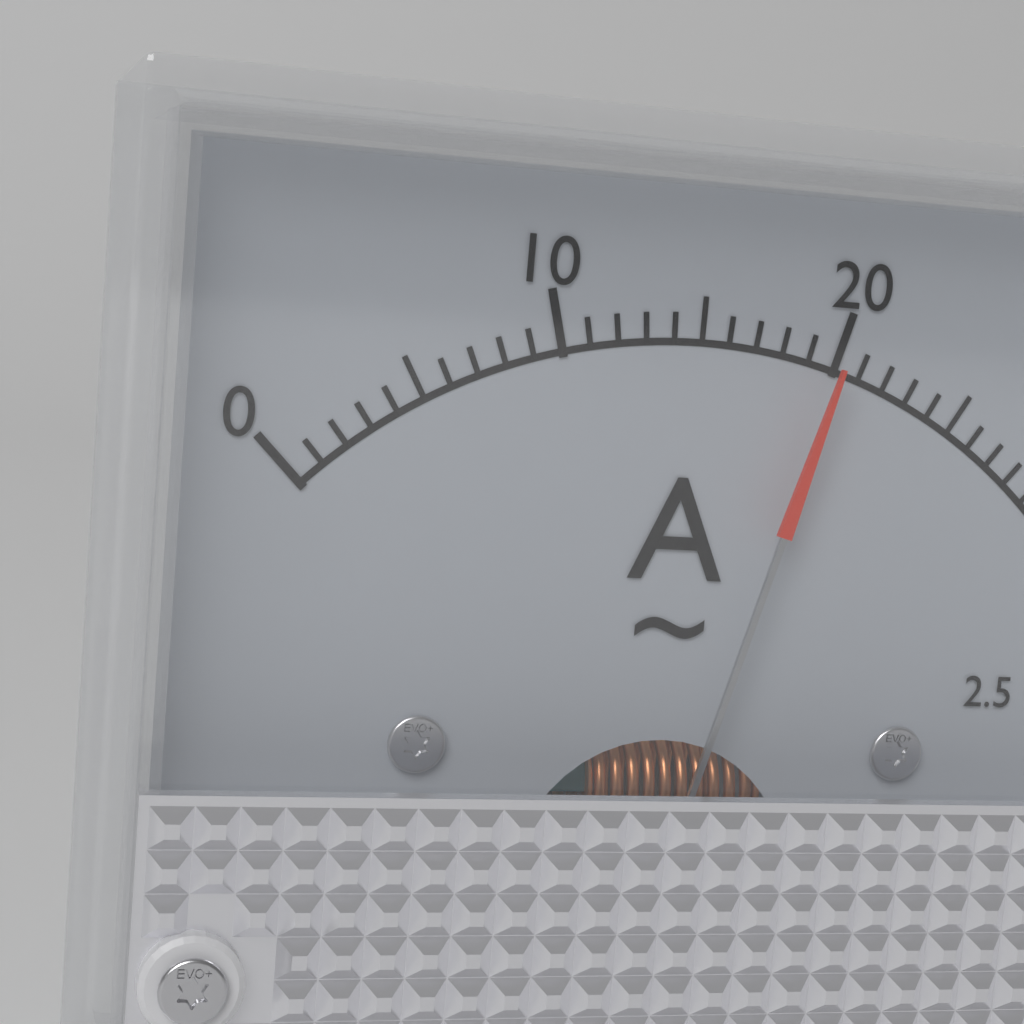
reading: 20 A
